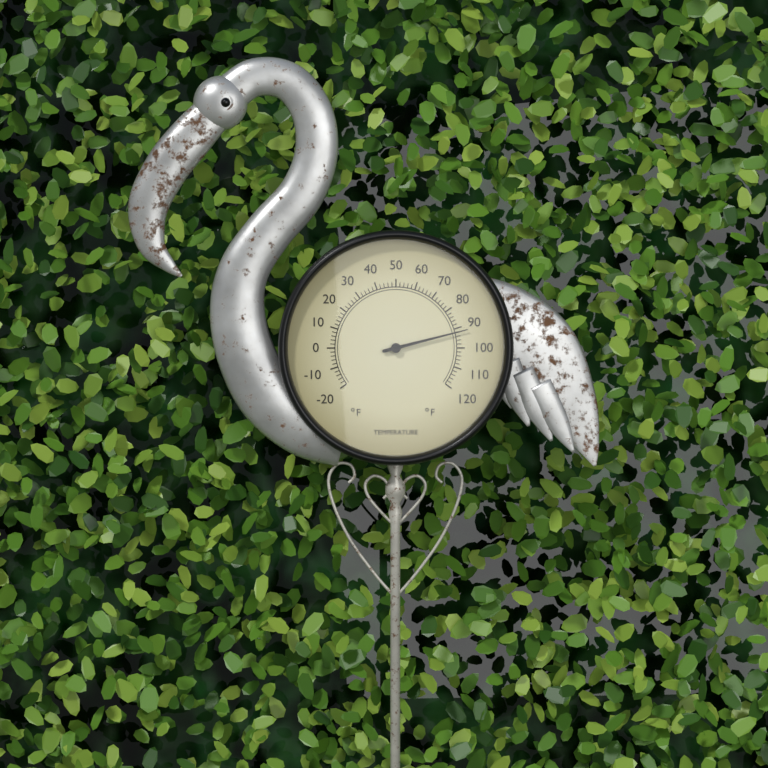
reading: 92 °F
